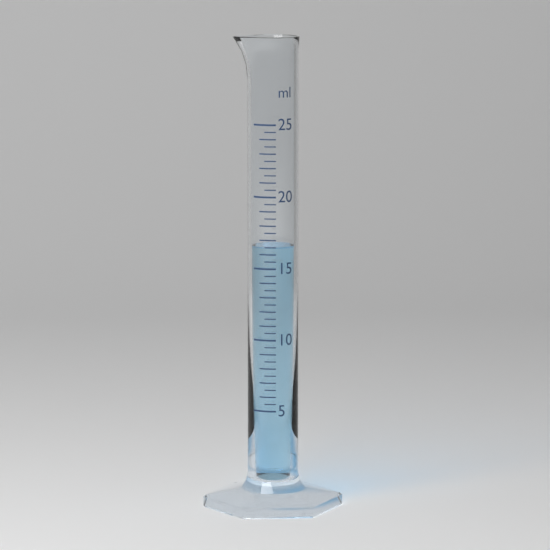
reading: 16.5 ml
